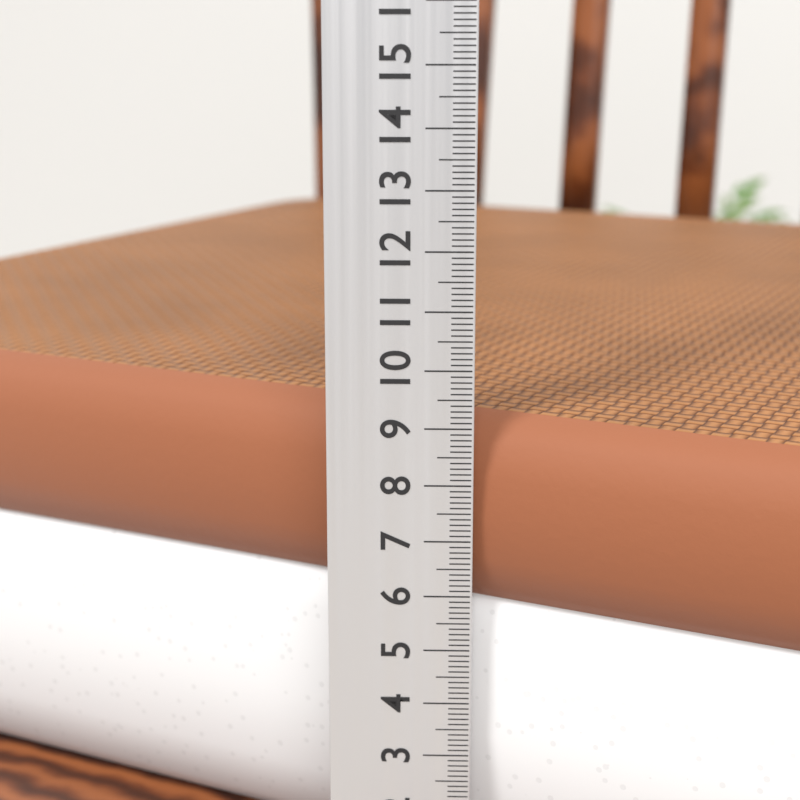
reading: 9.1 cm
